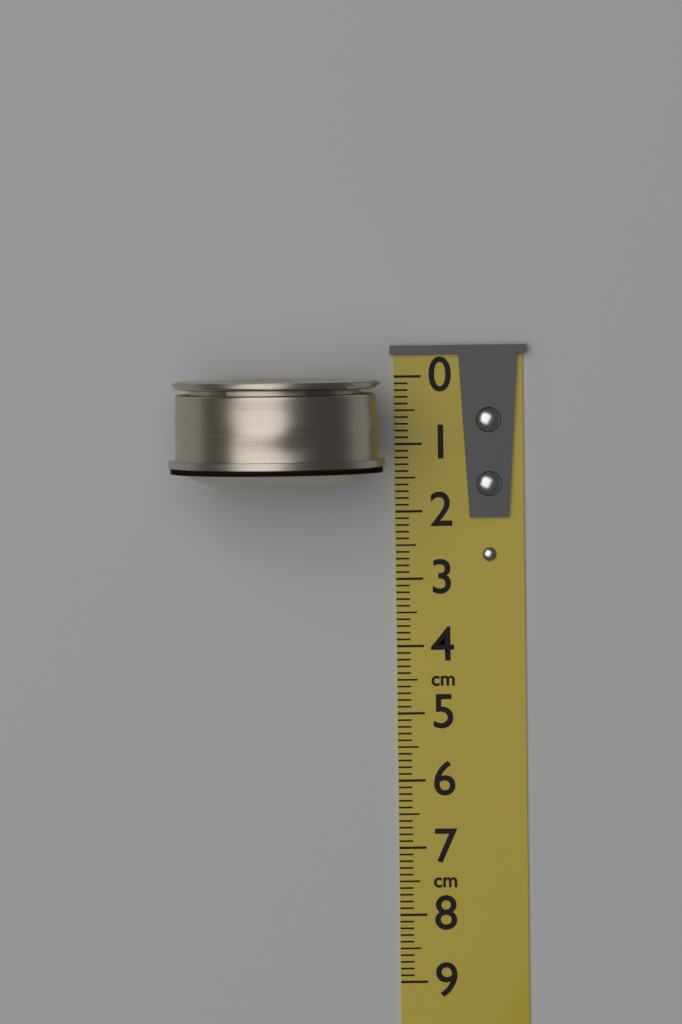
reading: 1.5 cm
